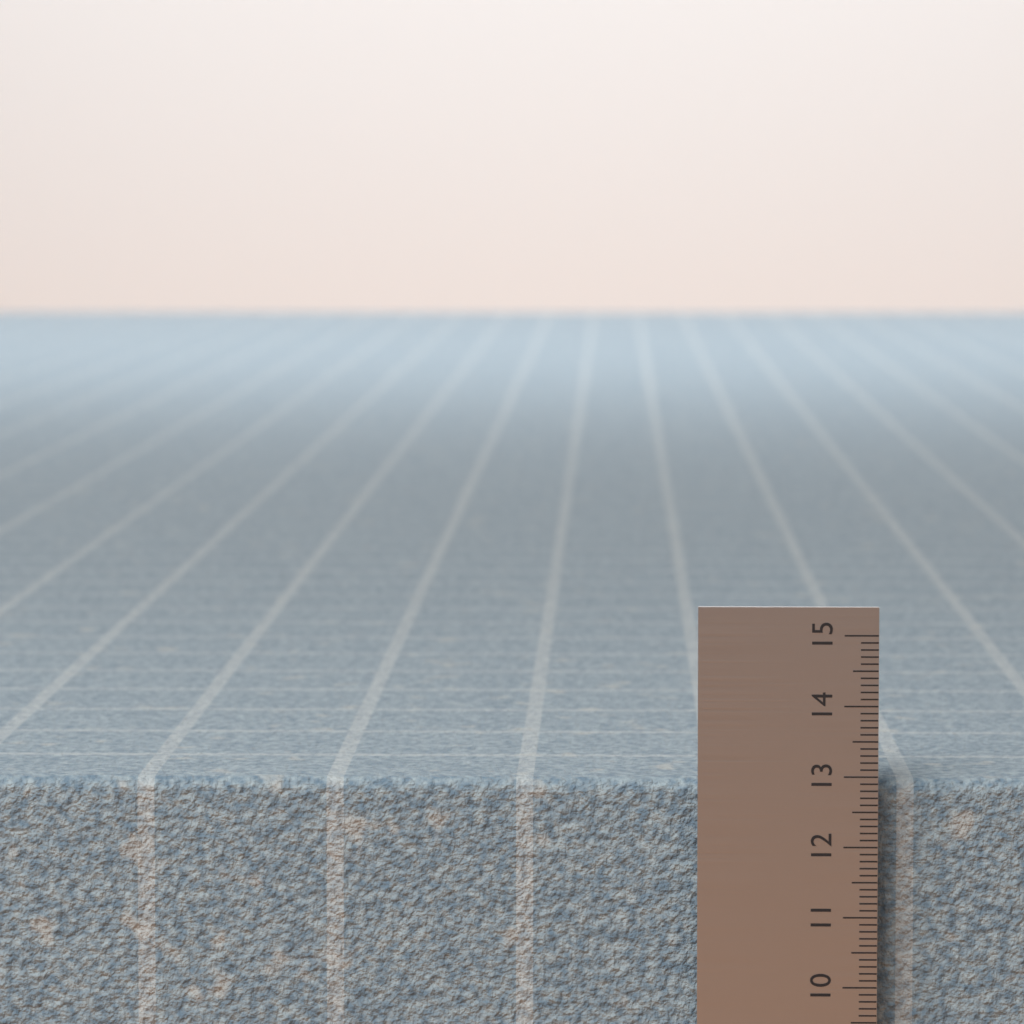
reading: 12.9 (no unit)
